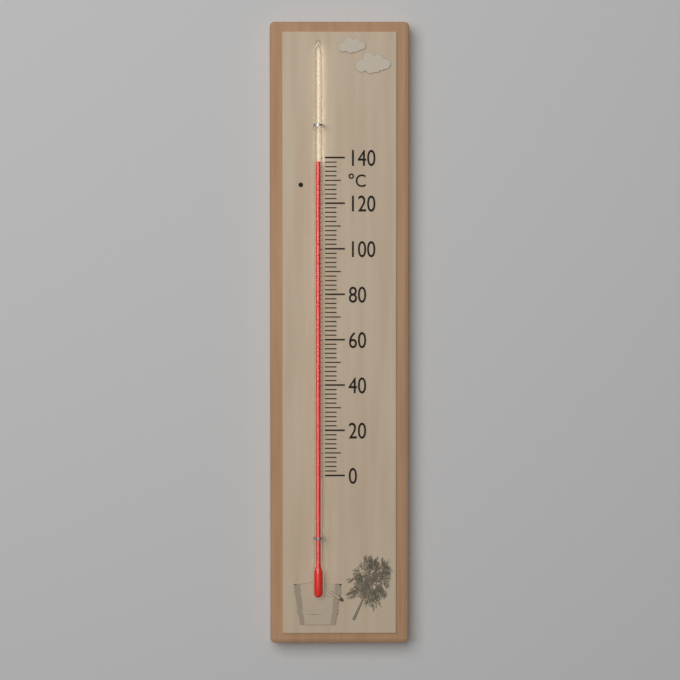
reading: 138 °C
